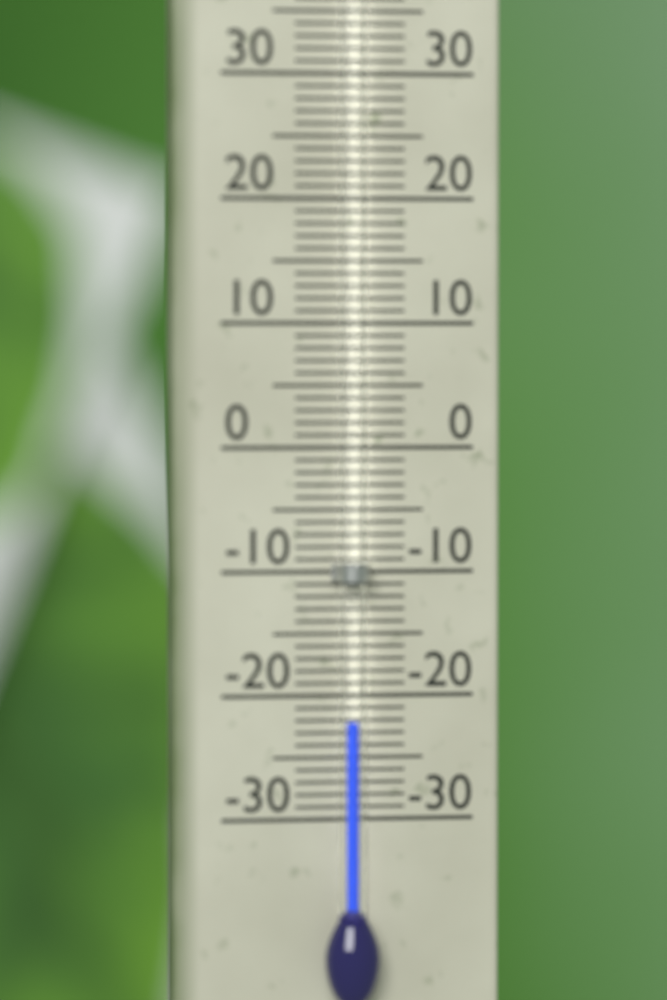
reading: -22 °C
